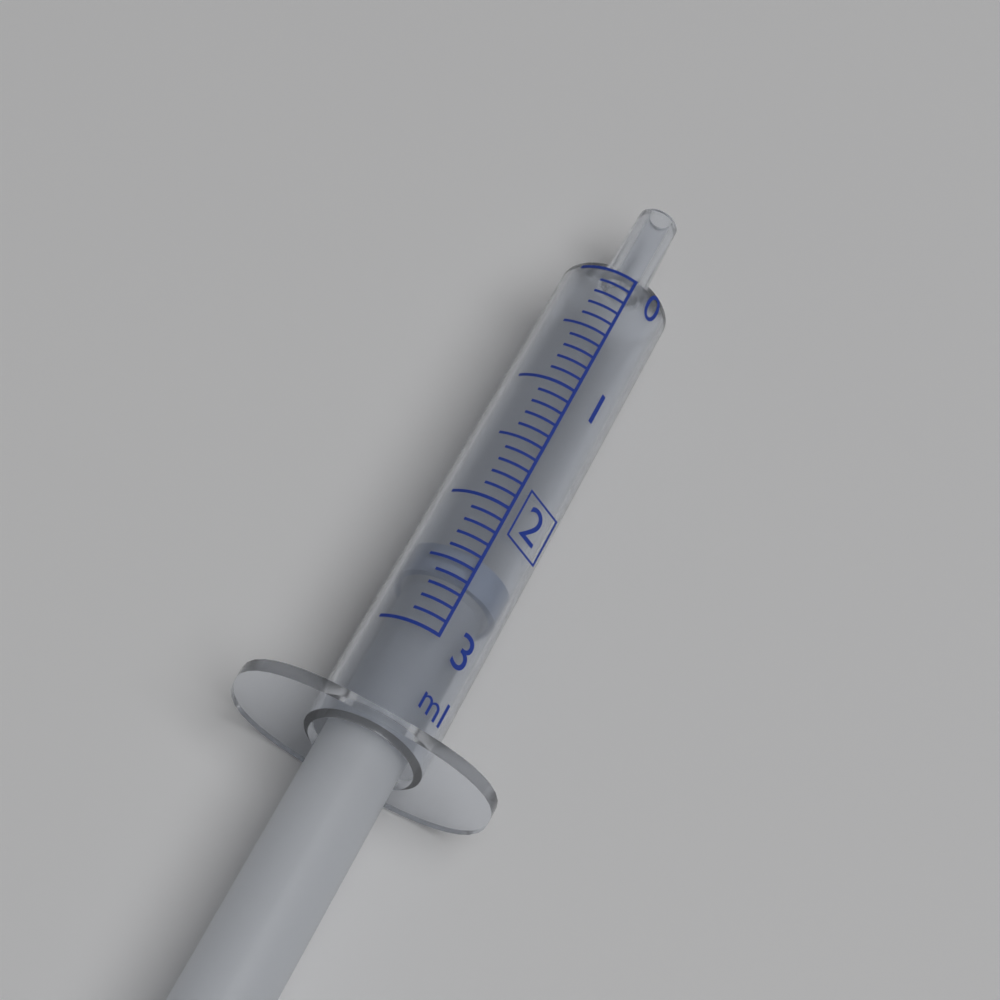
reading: 2.4 ml
